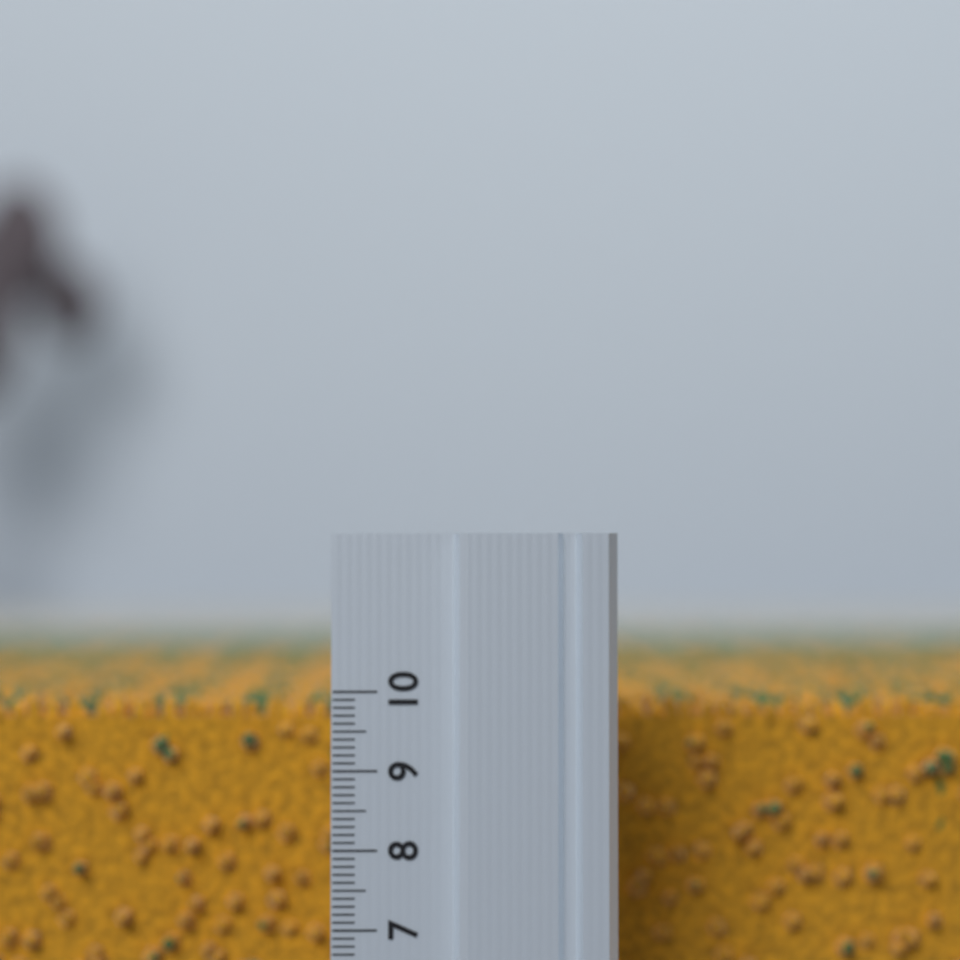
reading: 9.8 (no unit)
